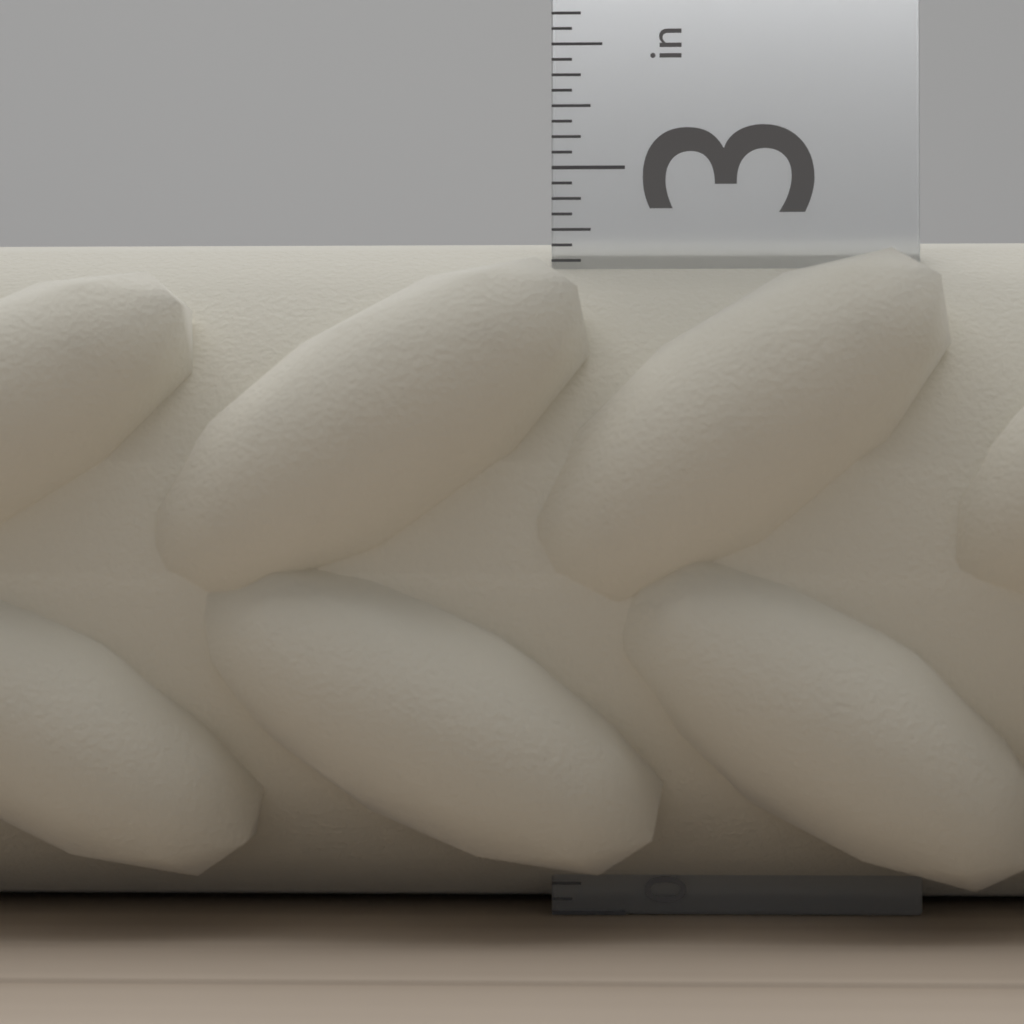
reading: 2.7500 in
